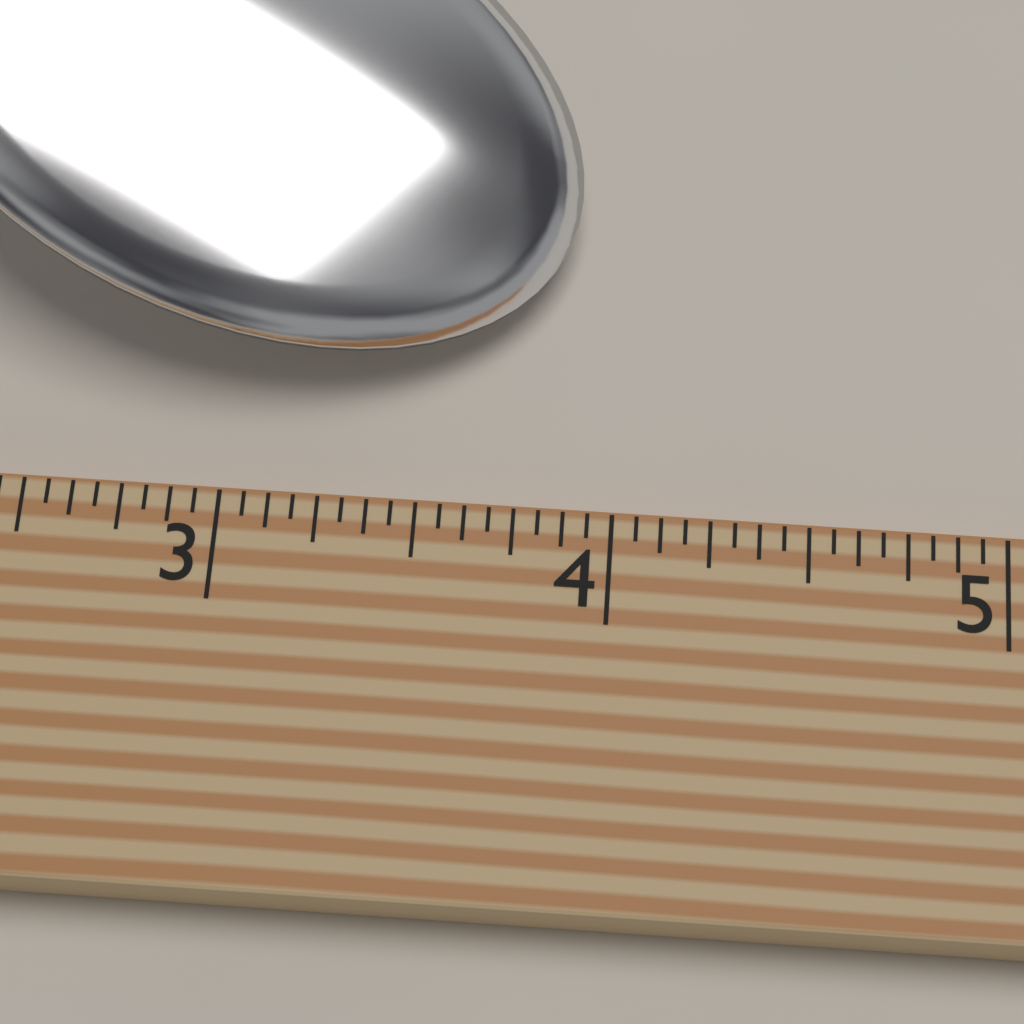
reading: 3.8750 (no unit)
